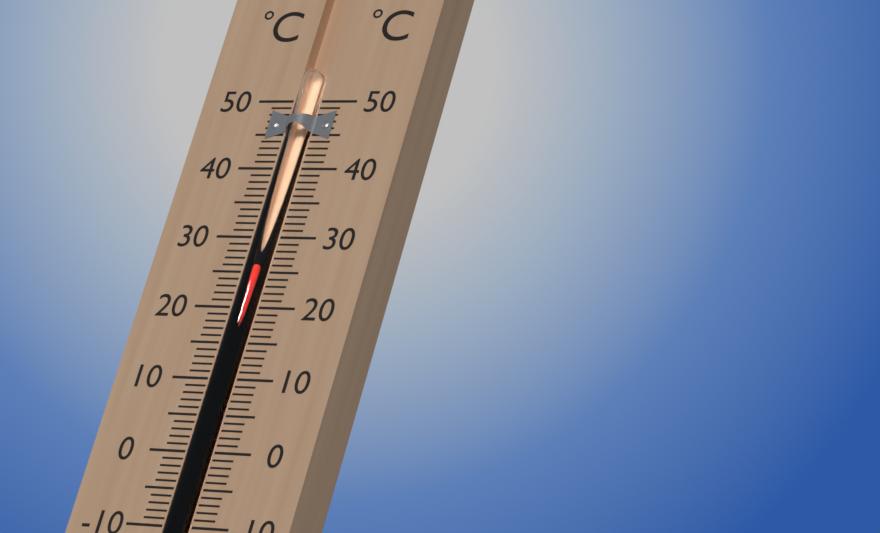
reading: 26 °C
